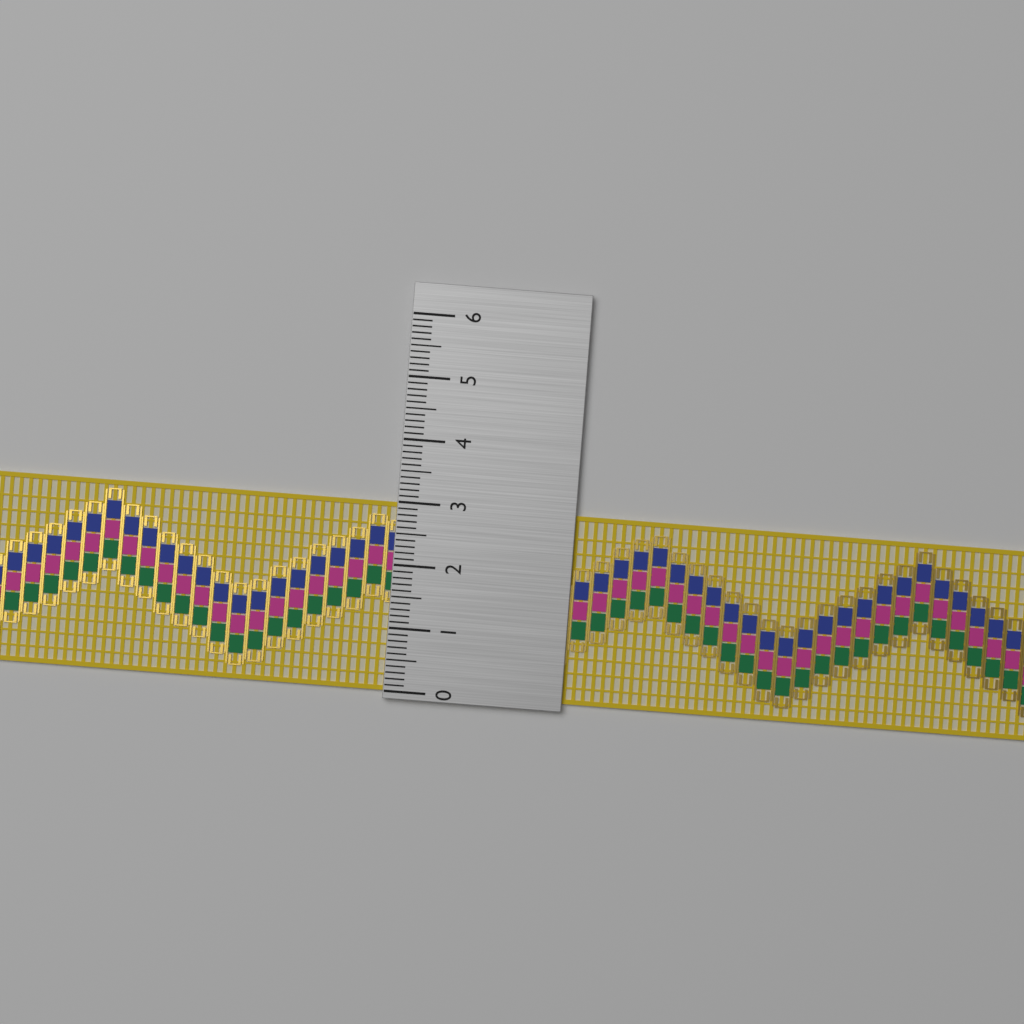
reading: 3.0 (no unit)
